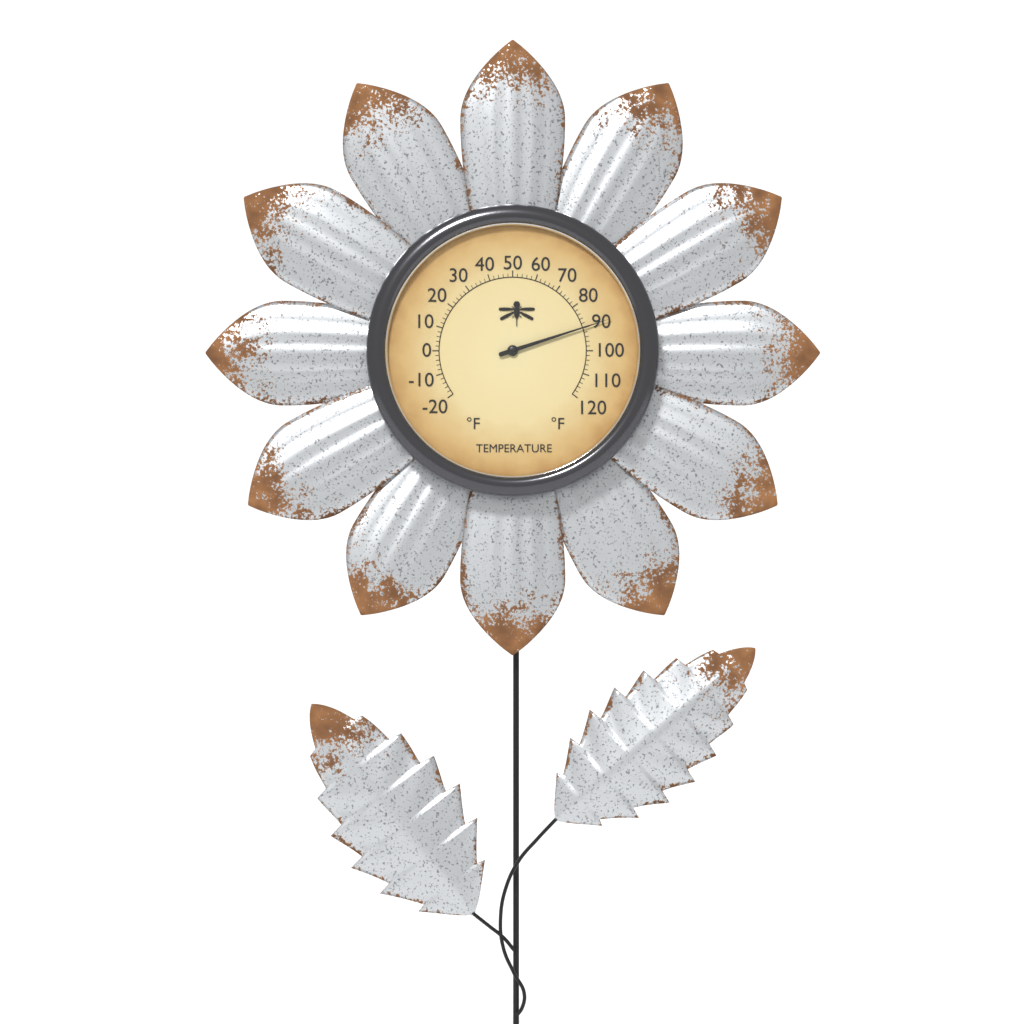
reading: 90 °F
